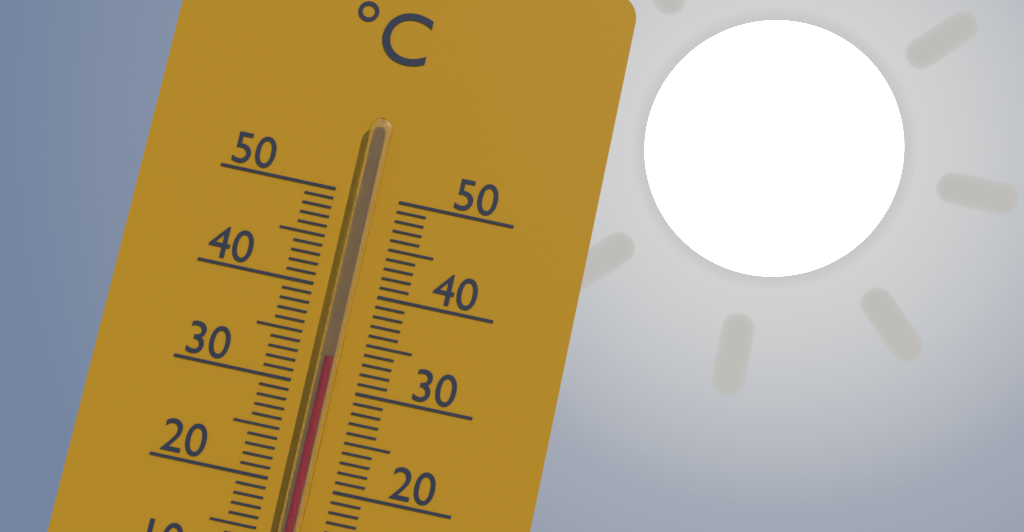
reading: 33 °C
